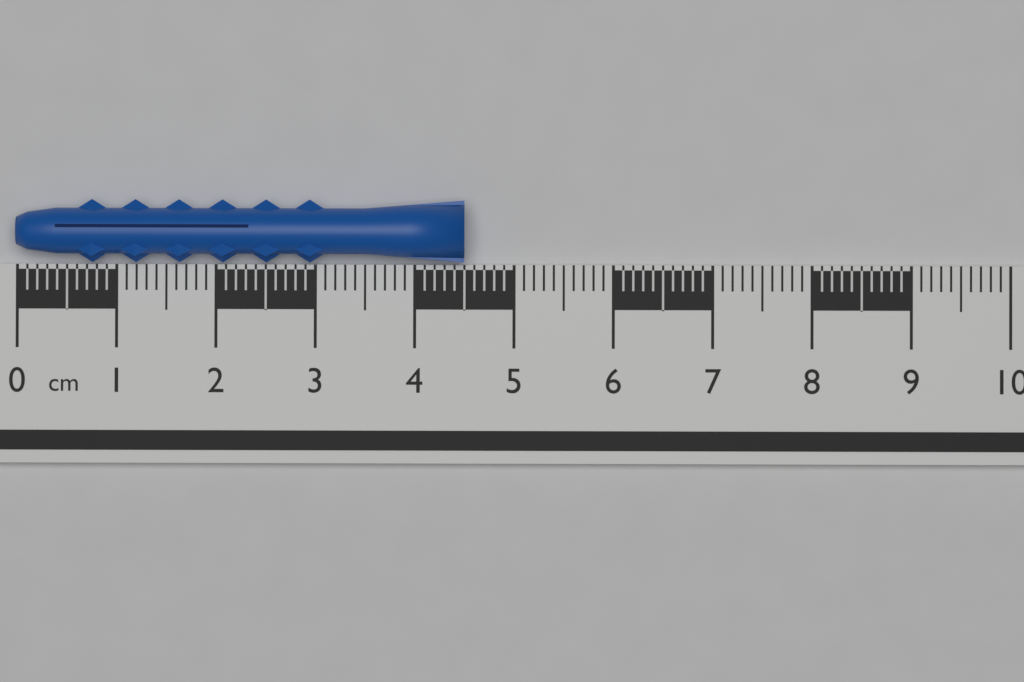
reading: 4.5 cm
